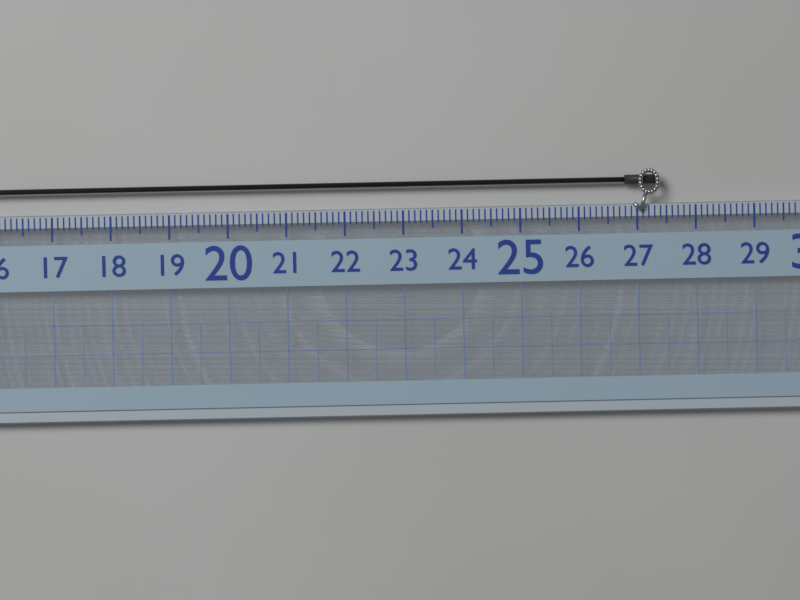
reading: 27.4 (no unit)
